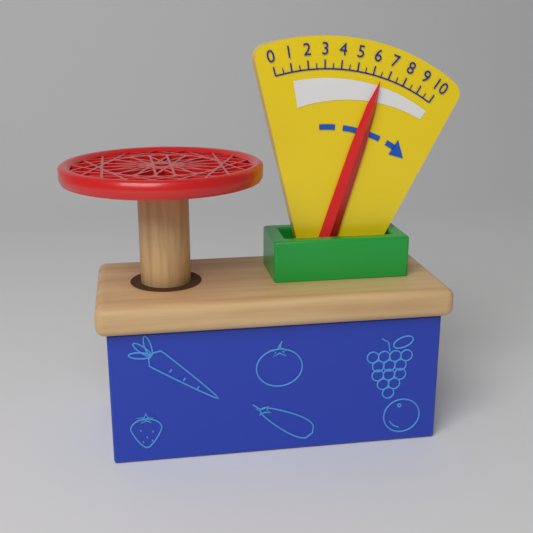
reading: 6.5 (no unit)
